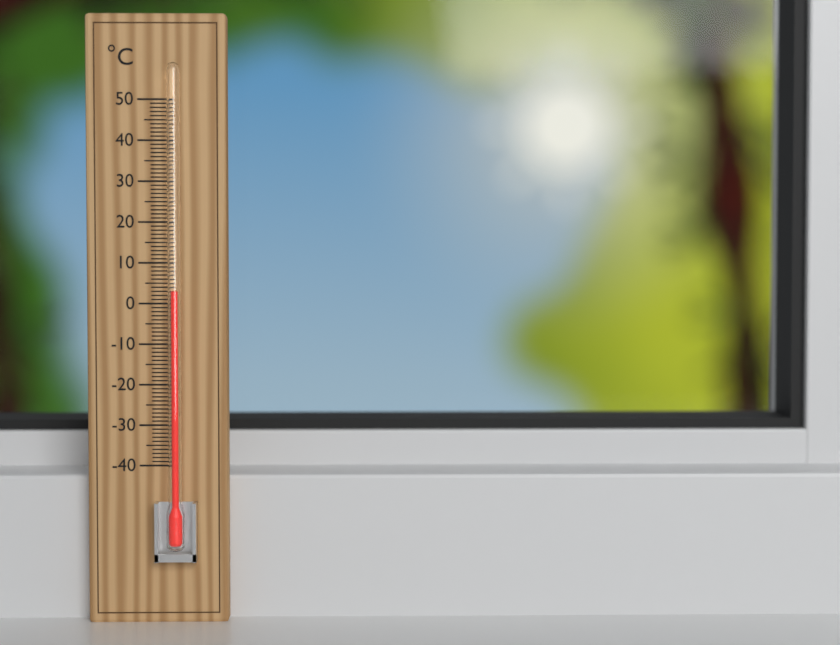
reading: 3 °C
